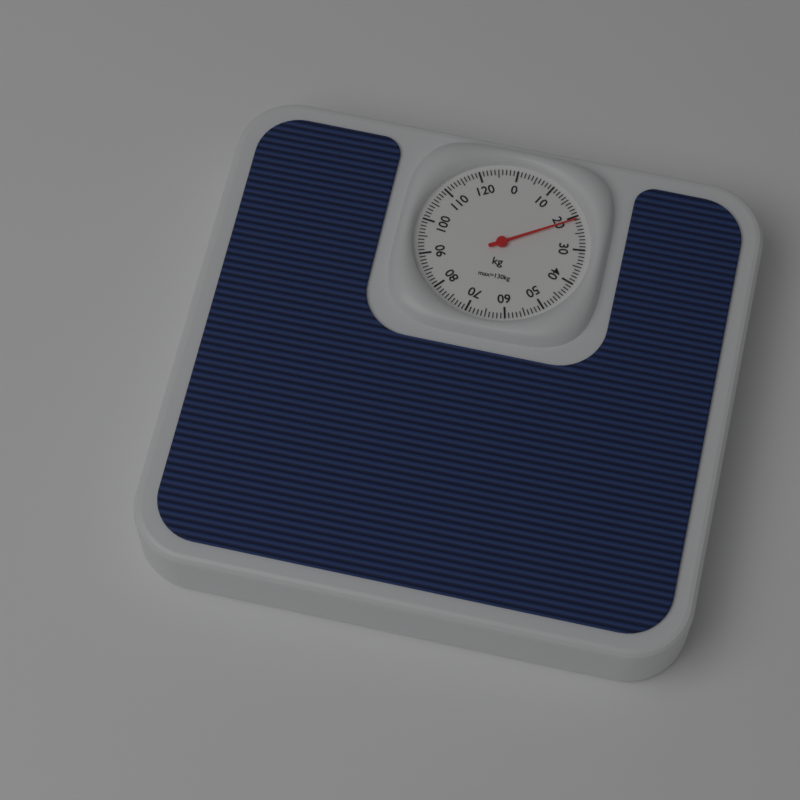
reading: 21 kg
